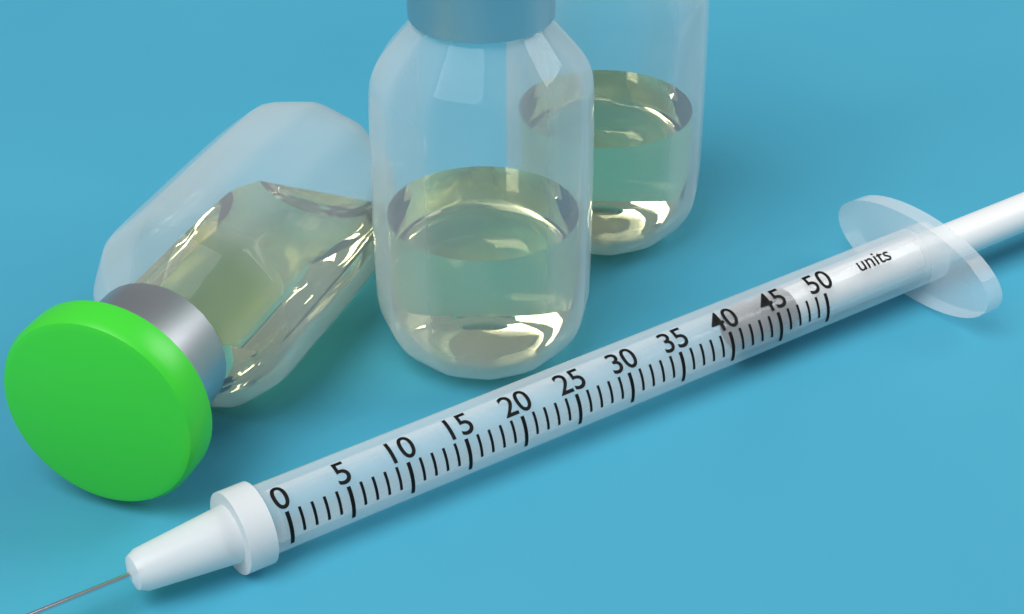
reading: 42 units
